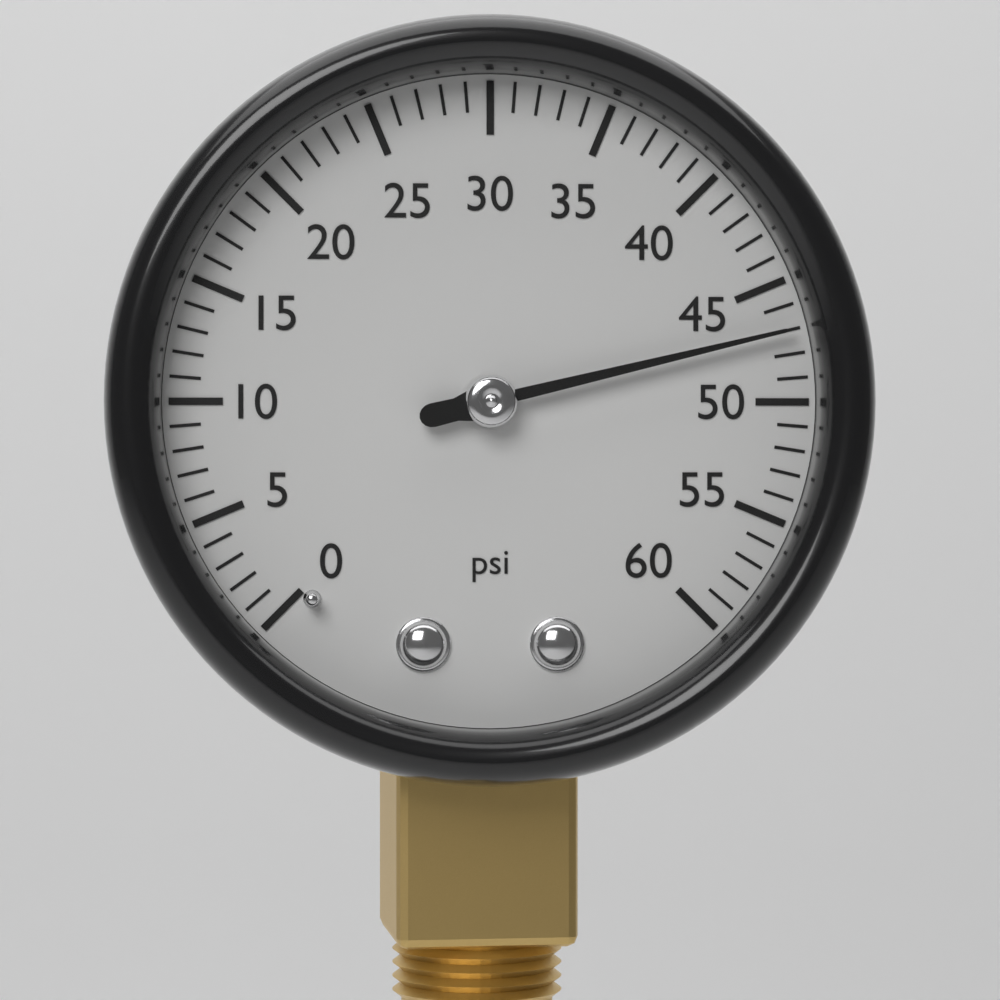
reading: 47 psi
